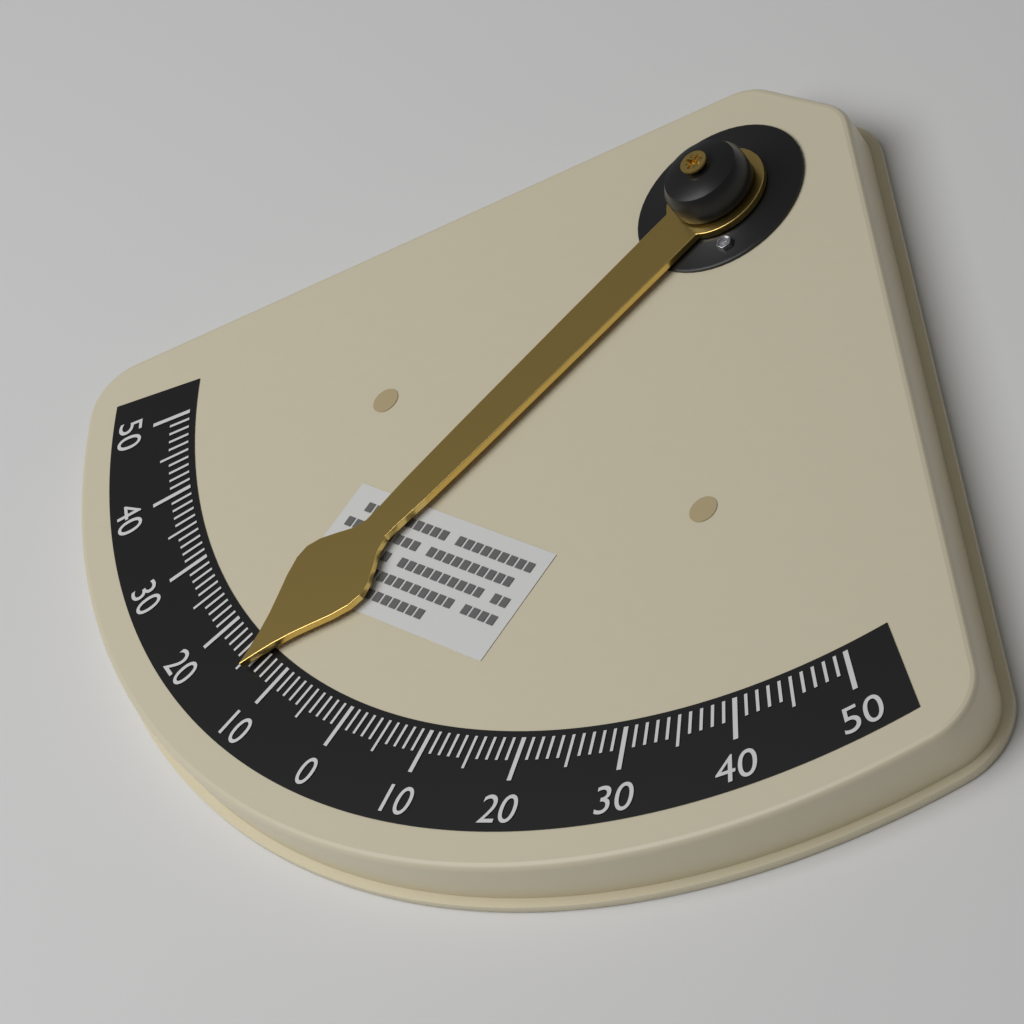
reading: -14 °
